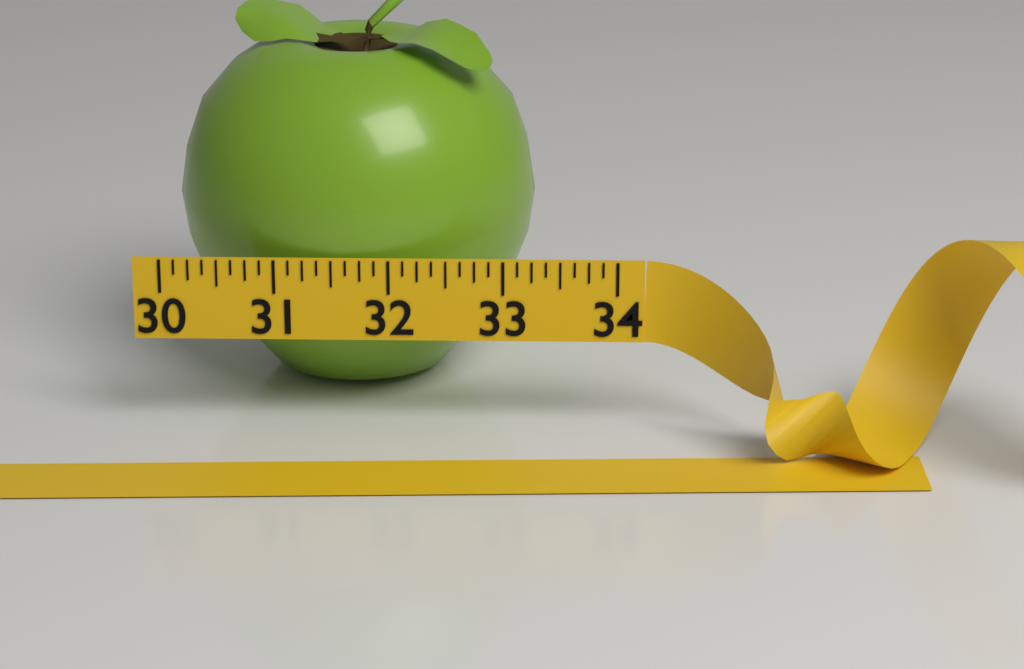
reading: 33.250 (no unit)
